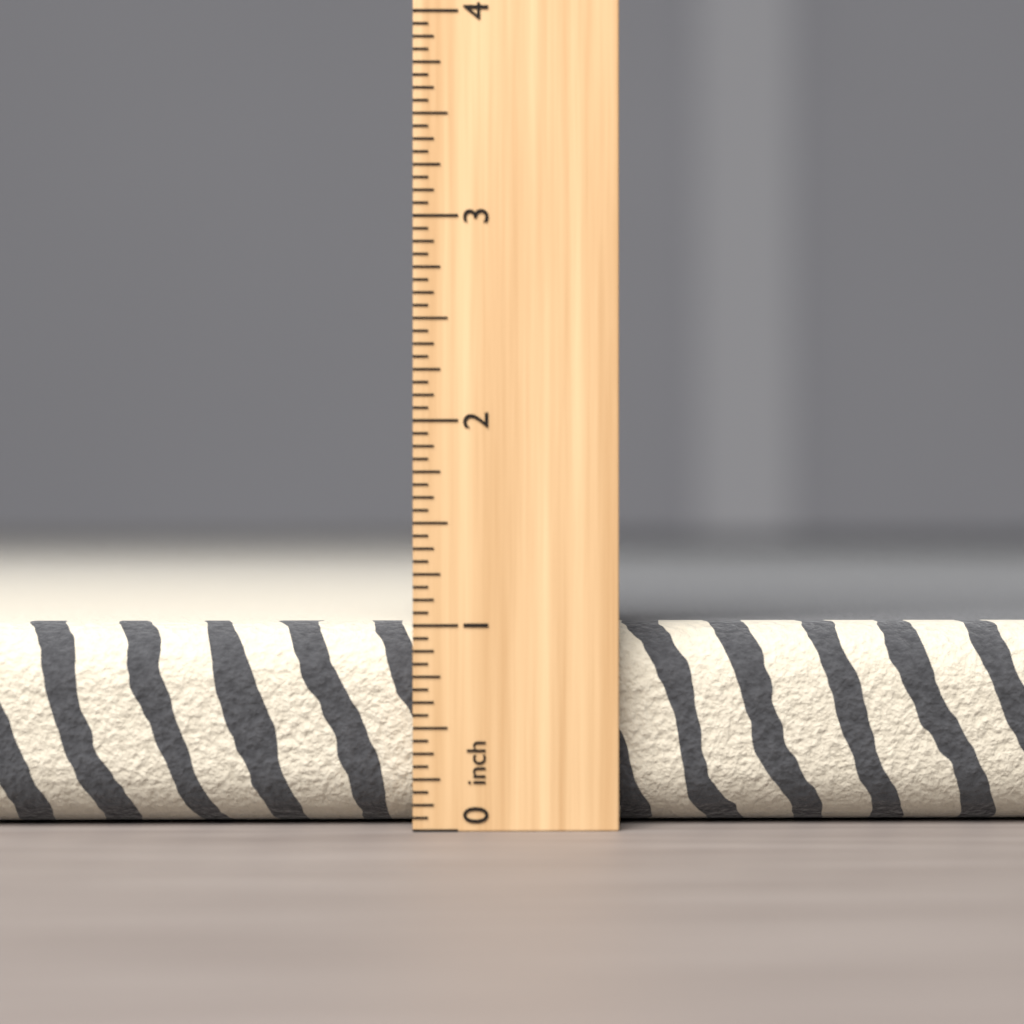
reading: 1.0000 inch
